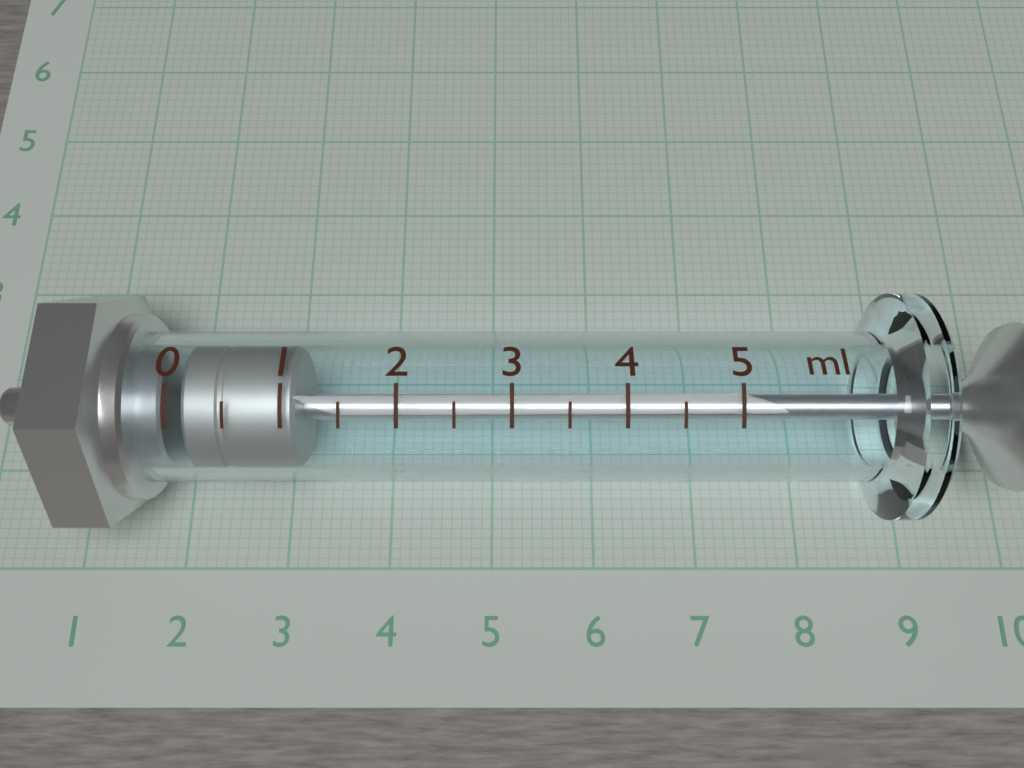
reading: 0.1 ml
